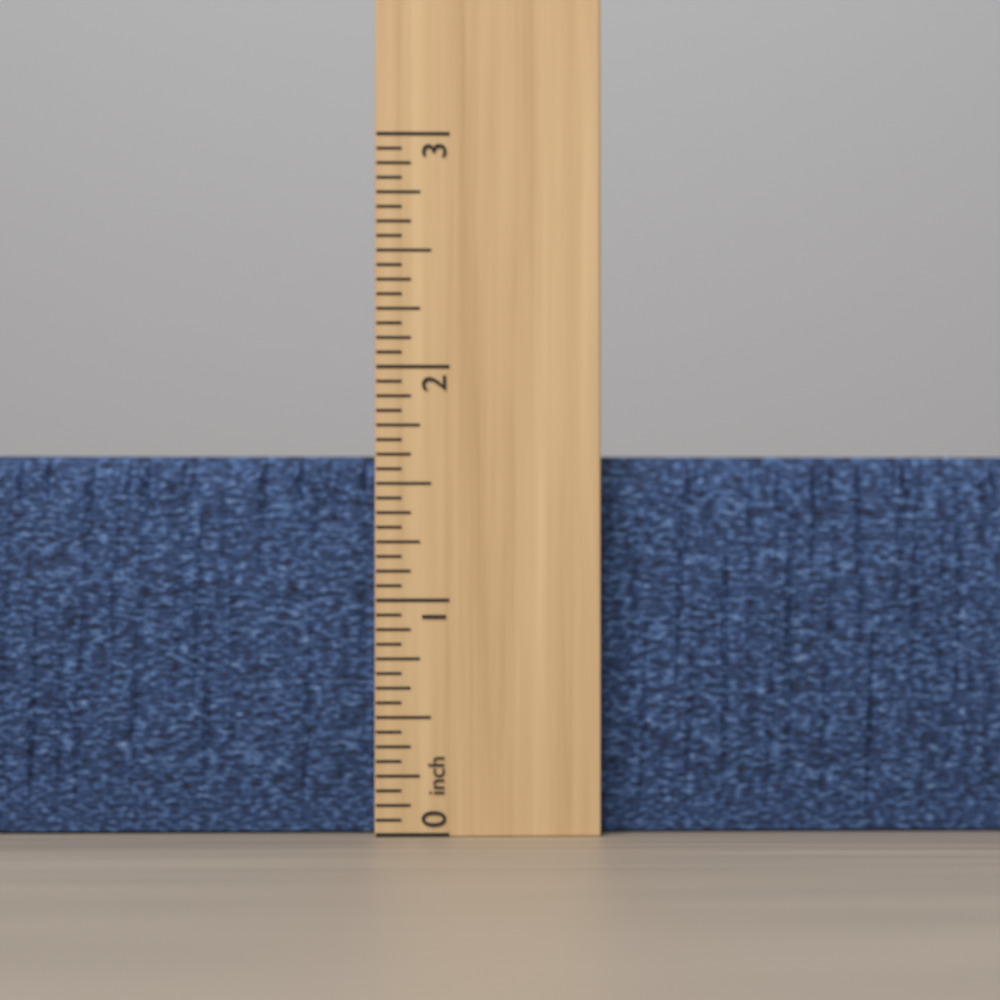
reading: 1.6250 inch
